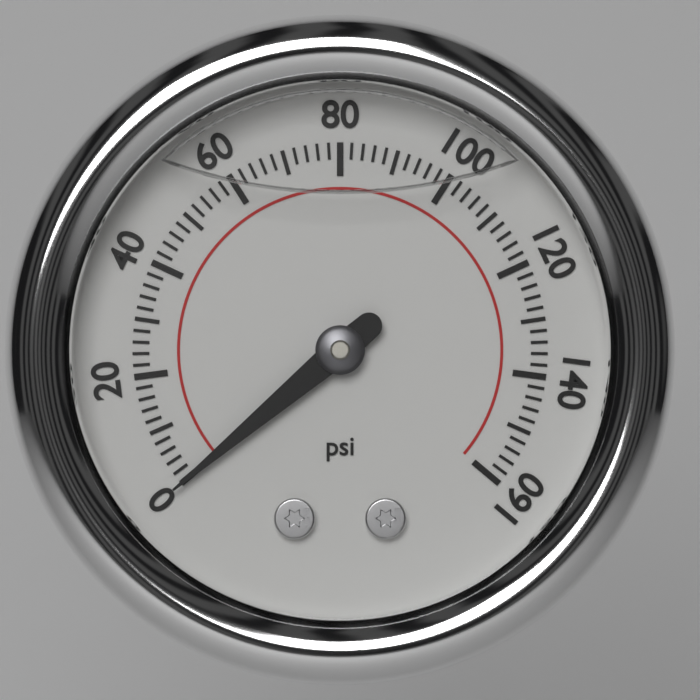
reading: 0 psi
